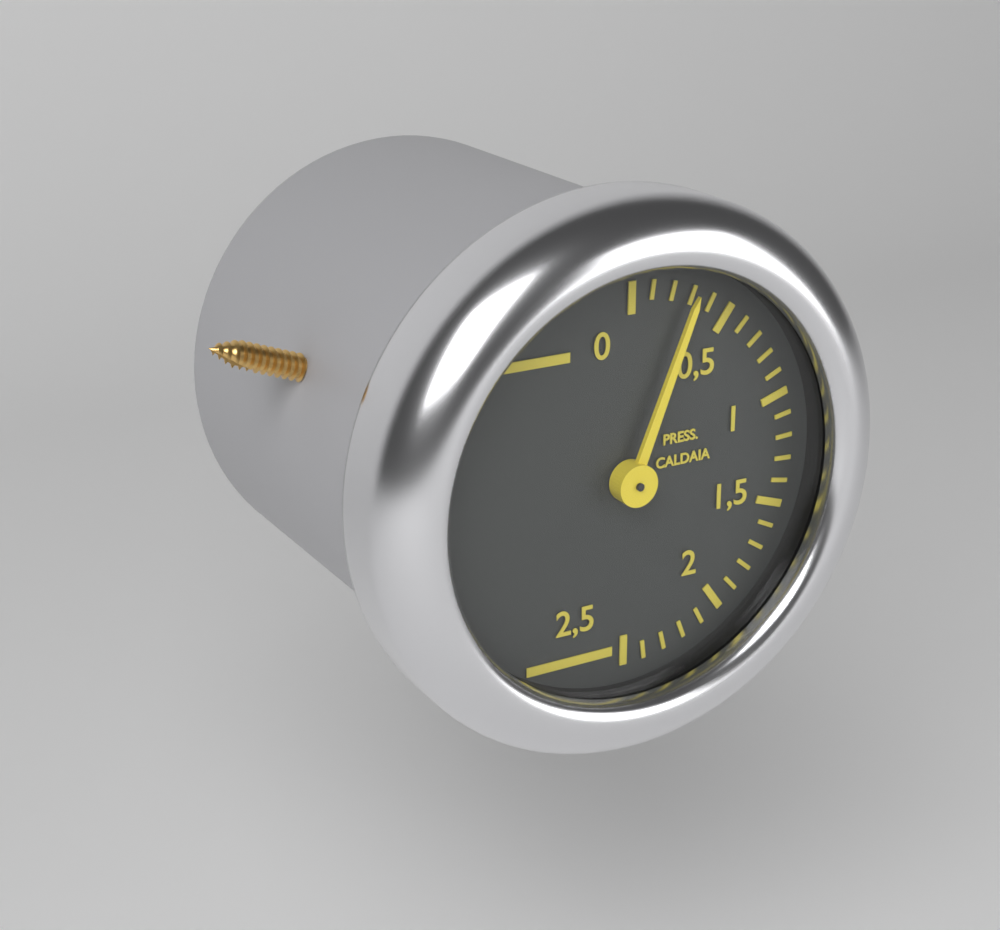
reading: 0.3 (no unit)
